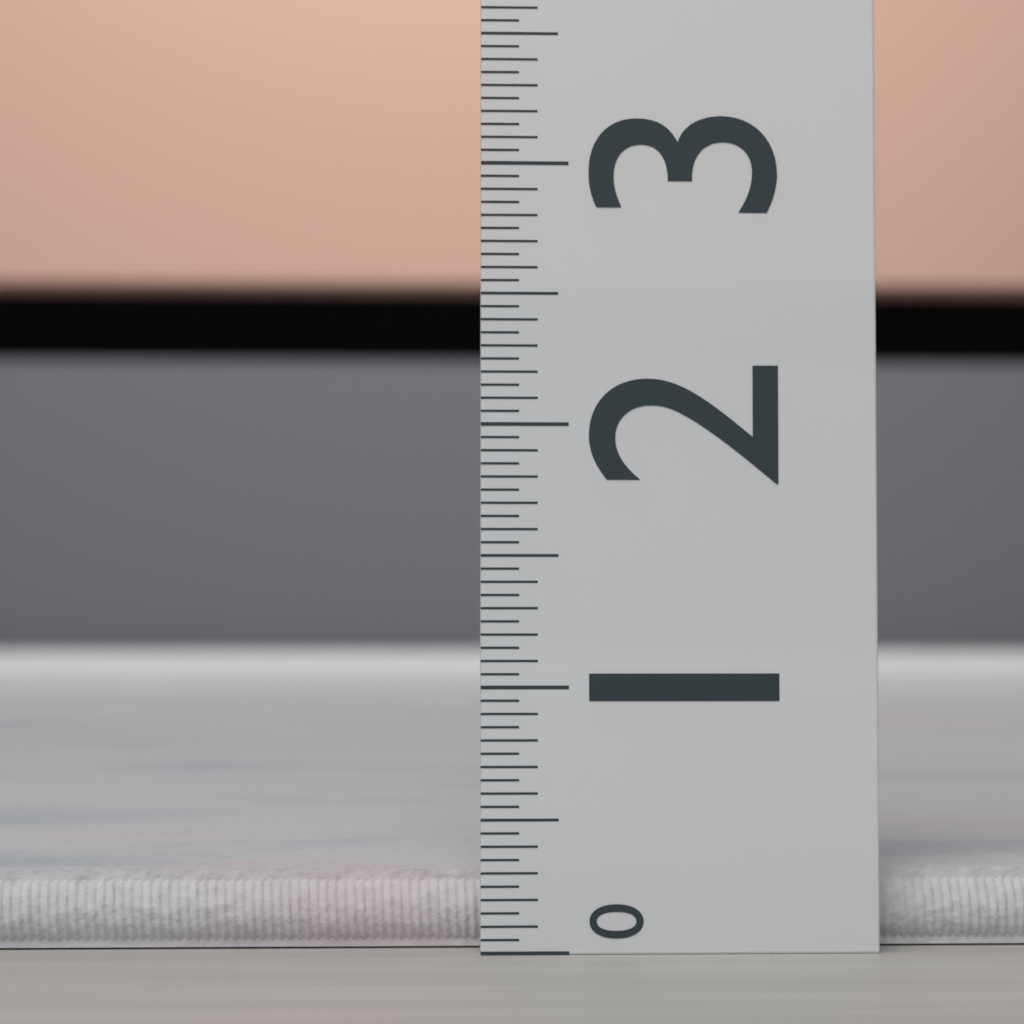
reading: 0.30 (no unit)
